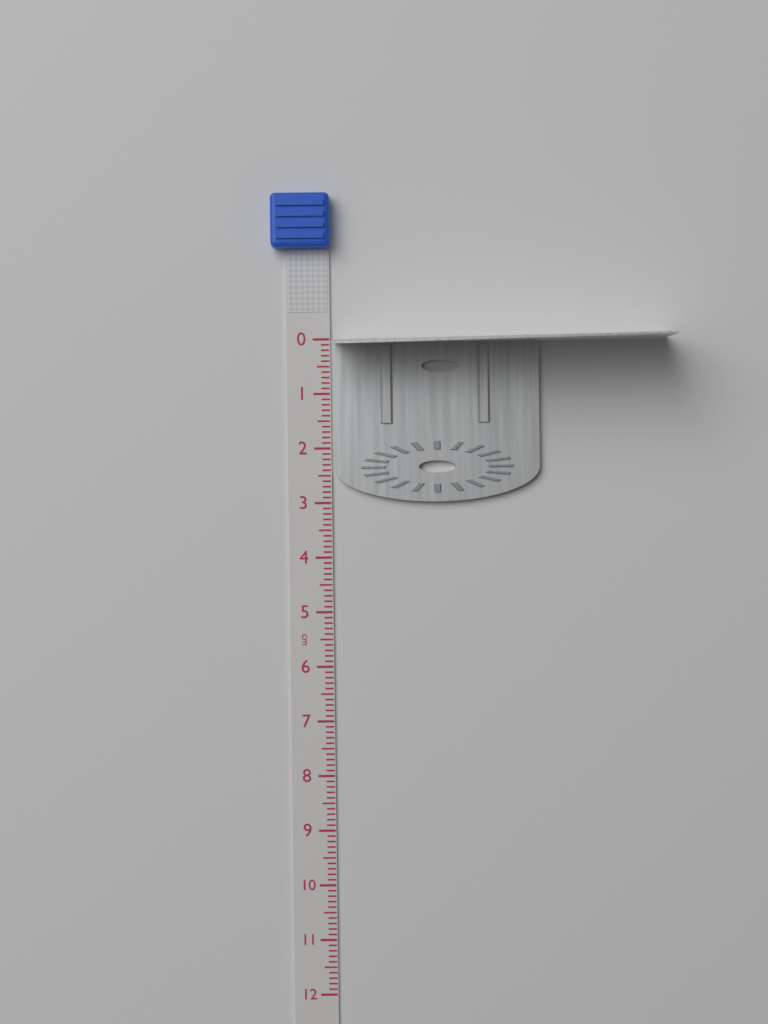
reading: 3.0 cm
